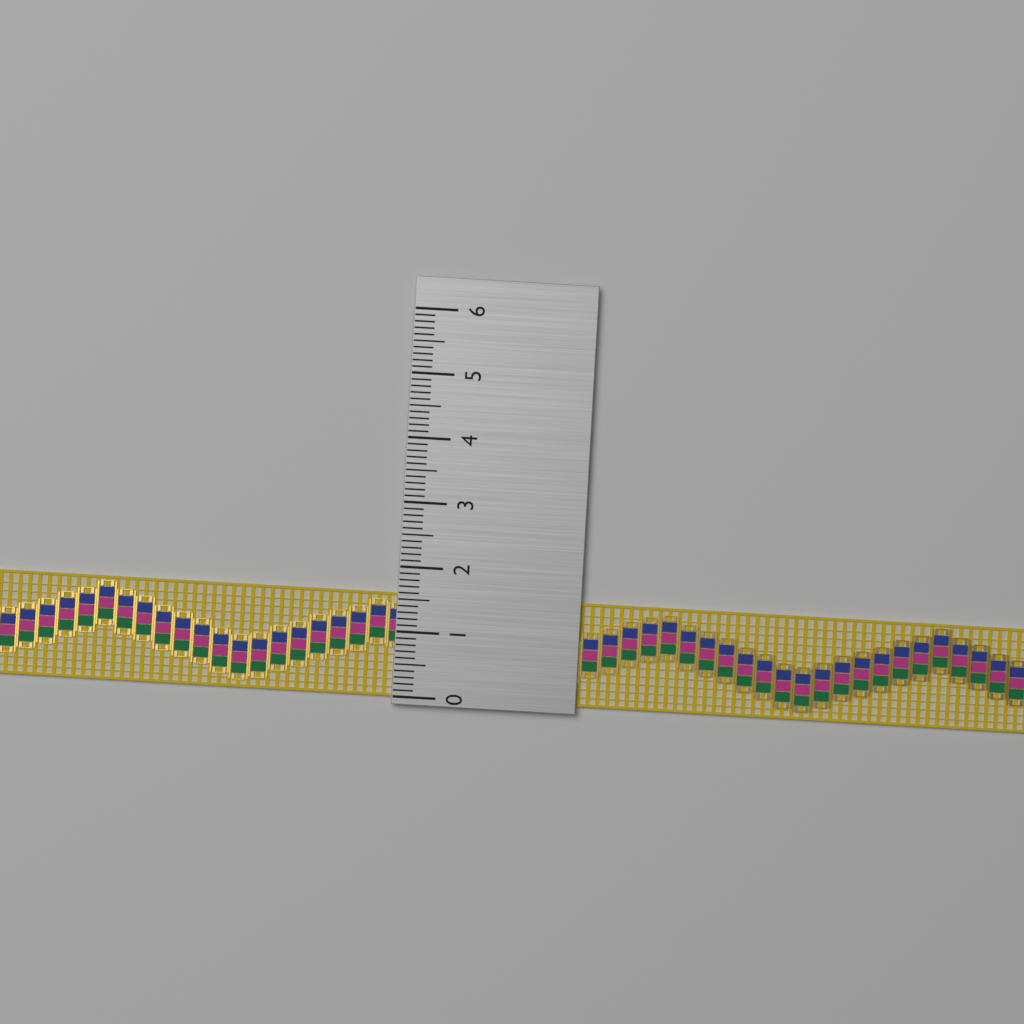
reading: 1.6 (no unit)
